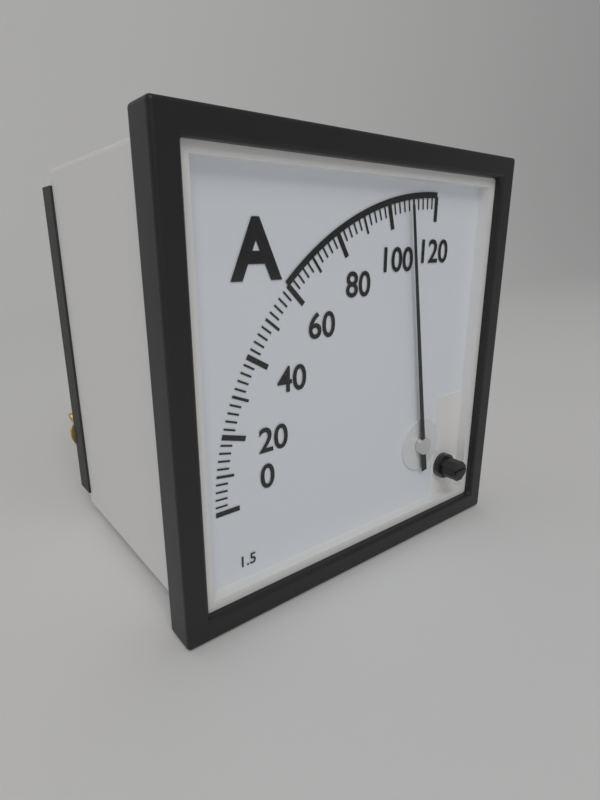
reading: 108 A
